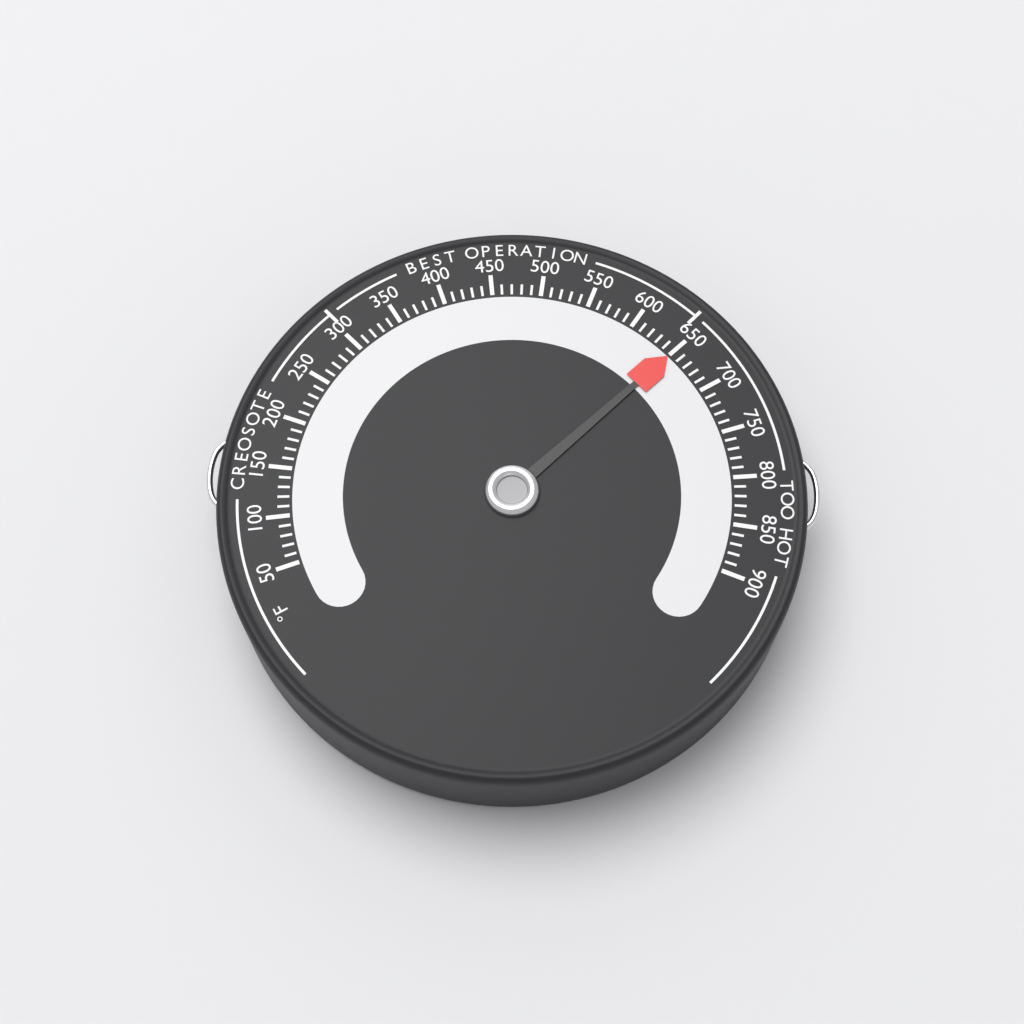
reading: 650 °F
